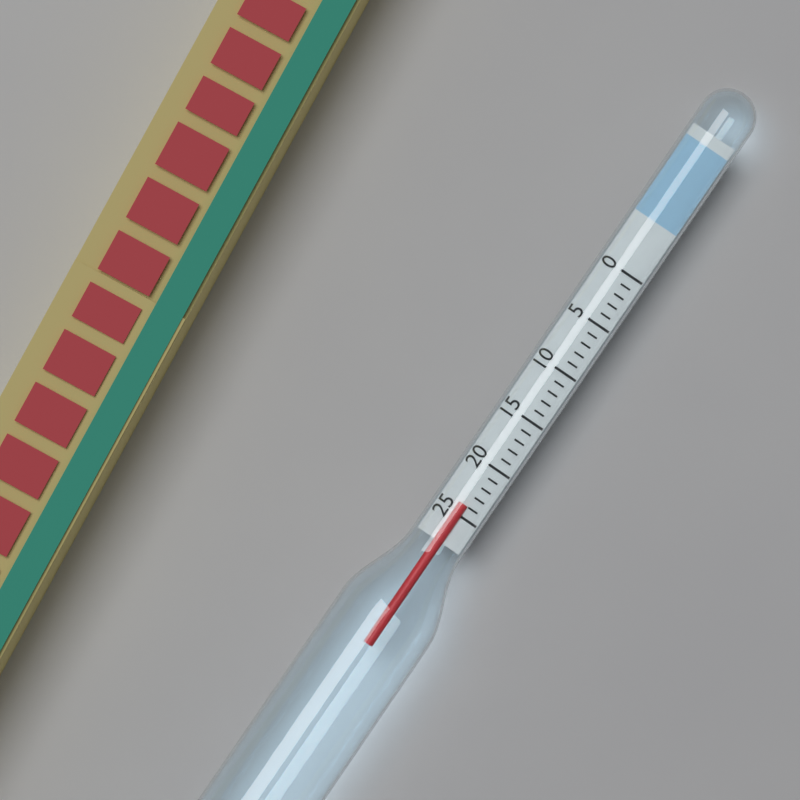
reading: 24 (no unit)
